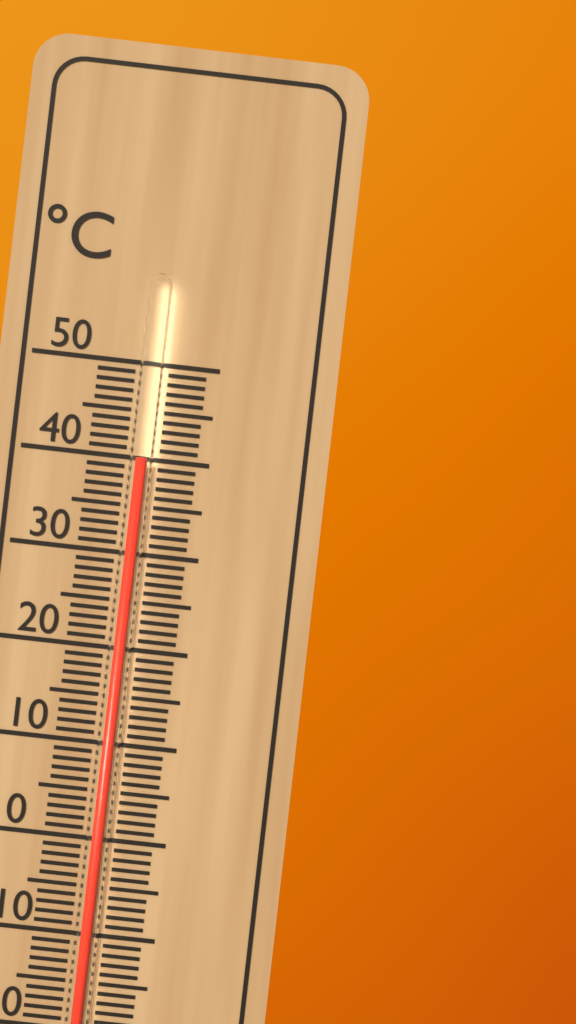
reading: 40 °C
